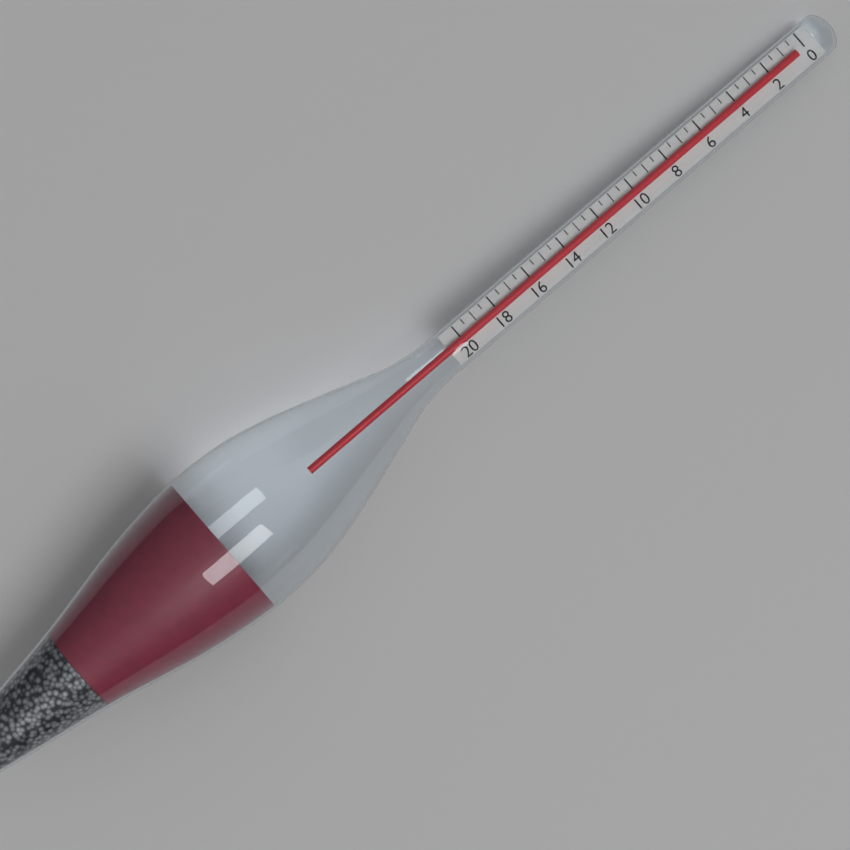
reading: 0.5 (no unit)
